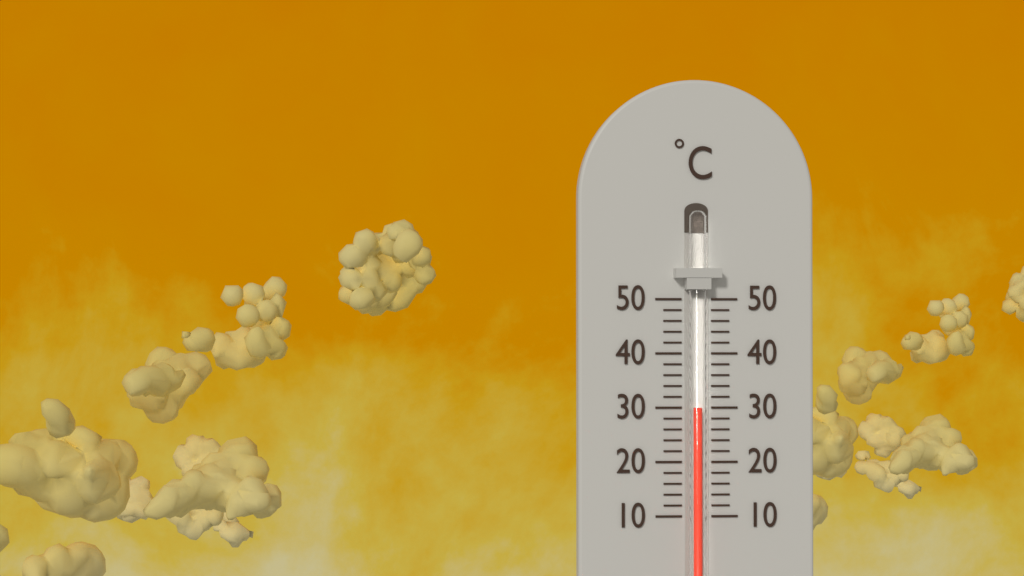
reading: 30 °C
